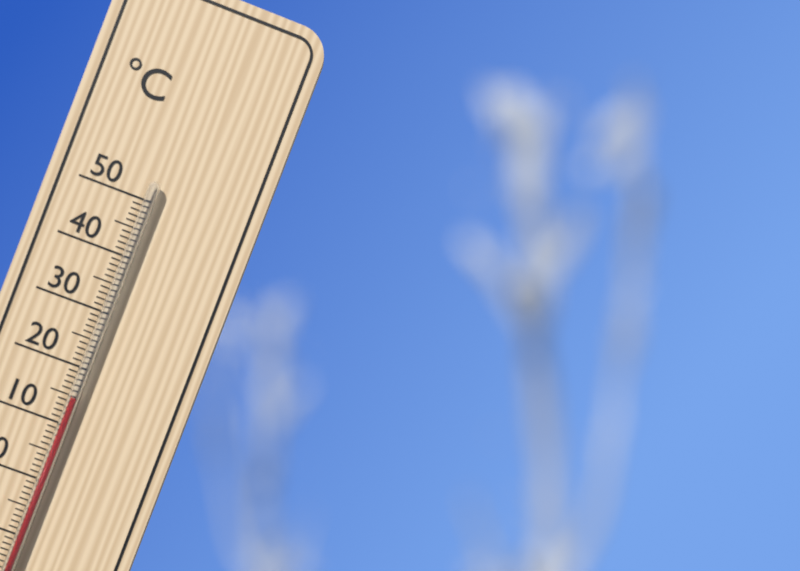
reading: 15 °C
